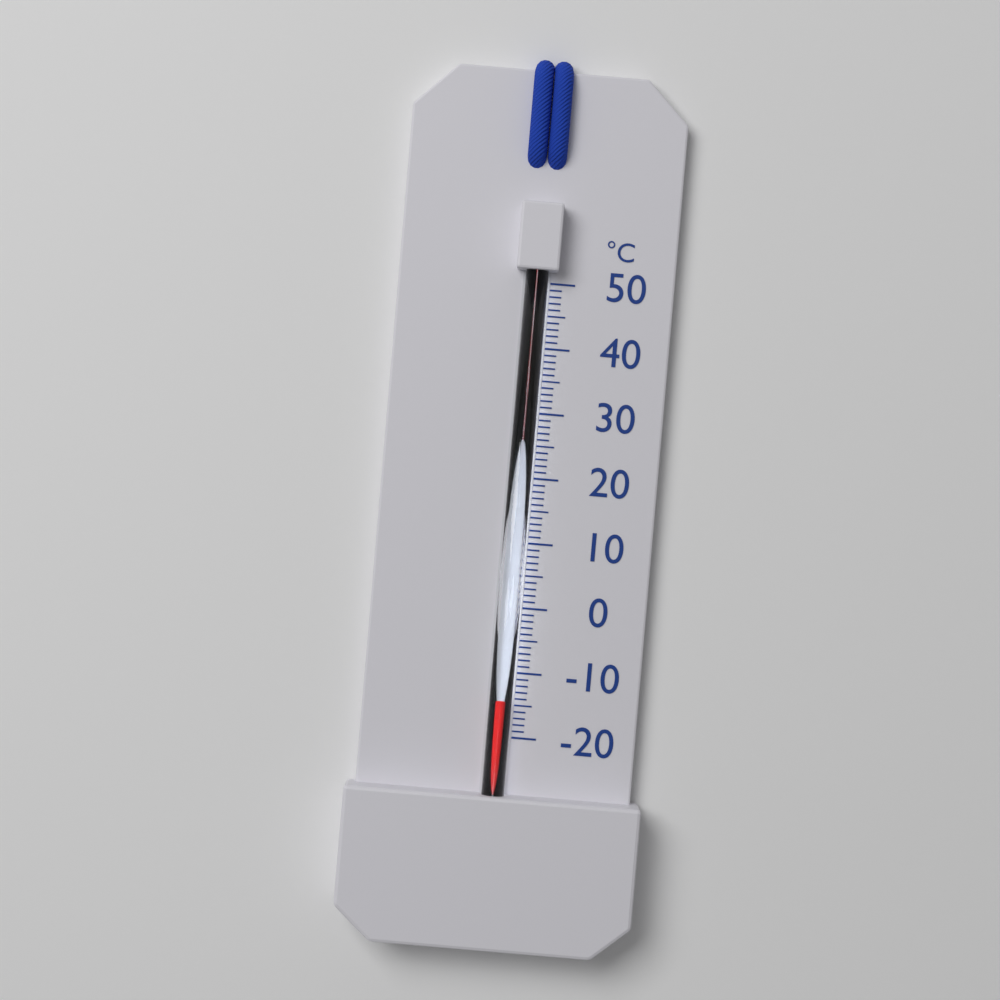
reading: -14 °C
